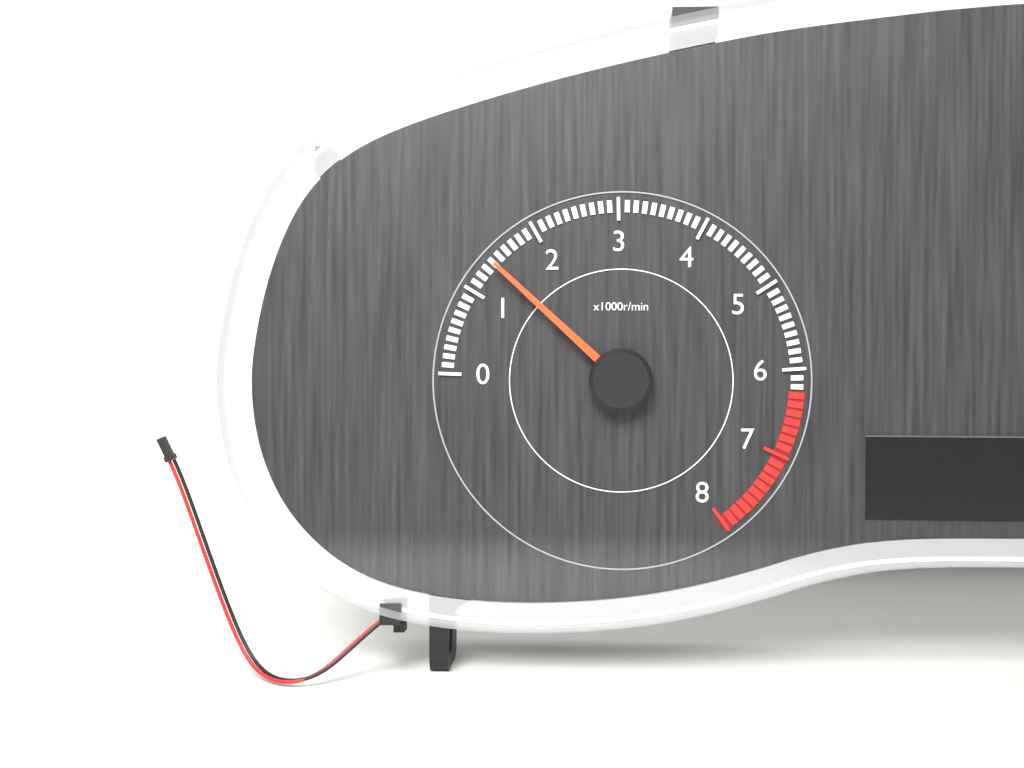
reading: 1400 r/min
